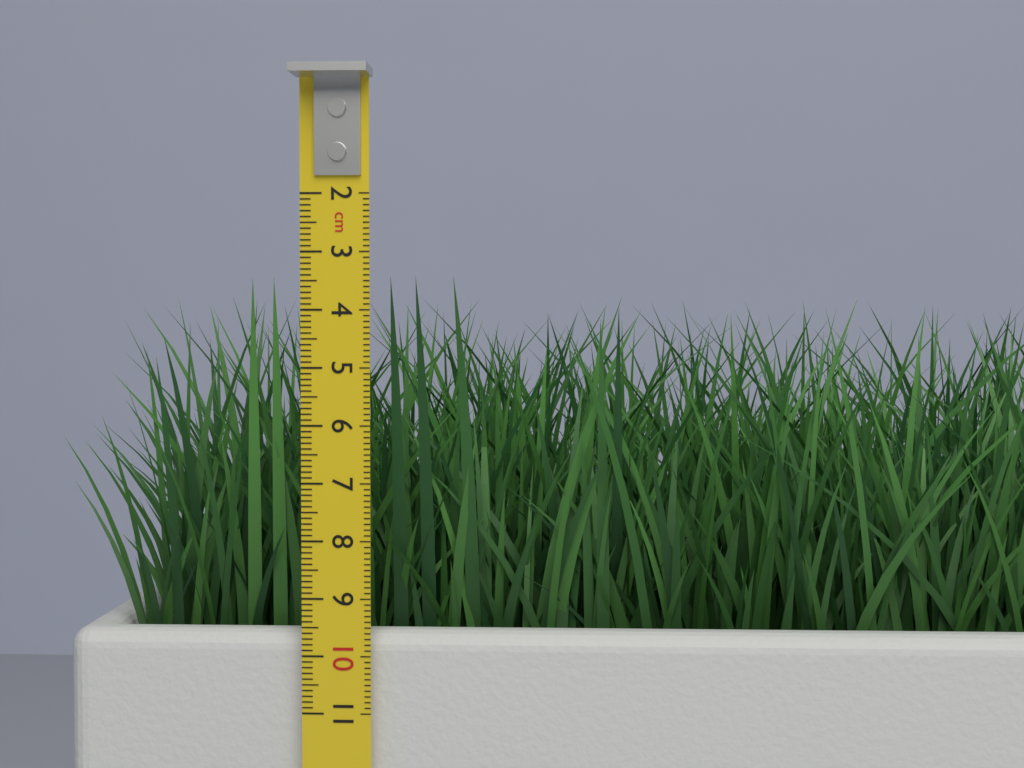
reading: 3.4 cm
